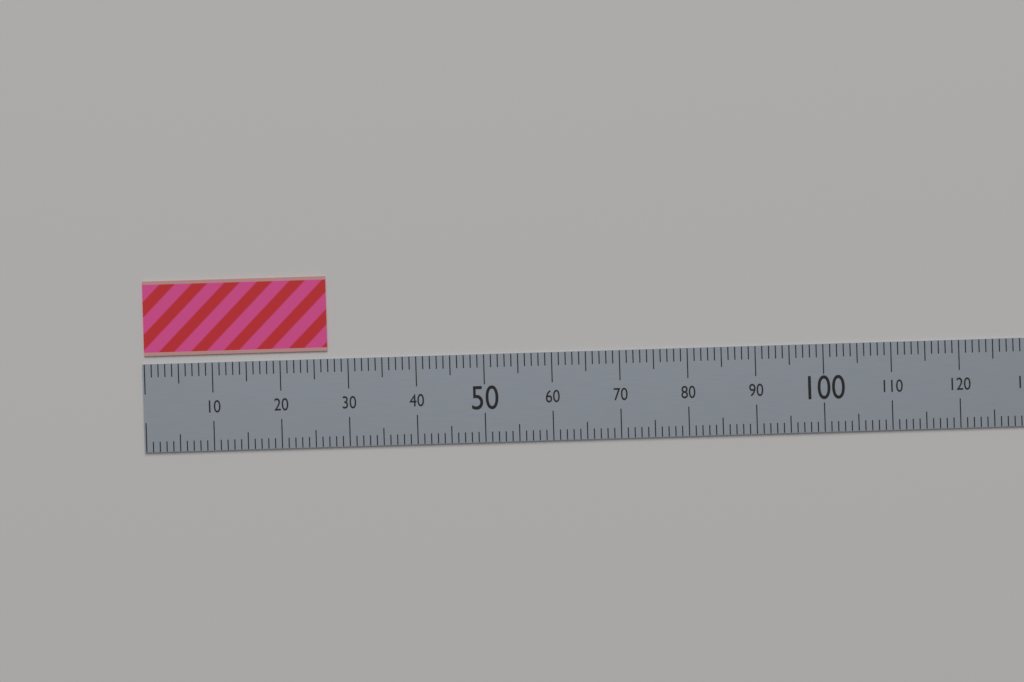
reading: 27 (no unit)
